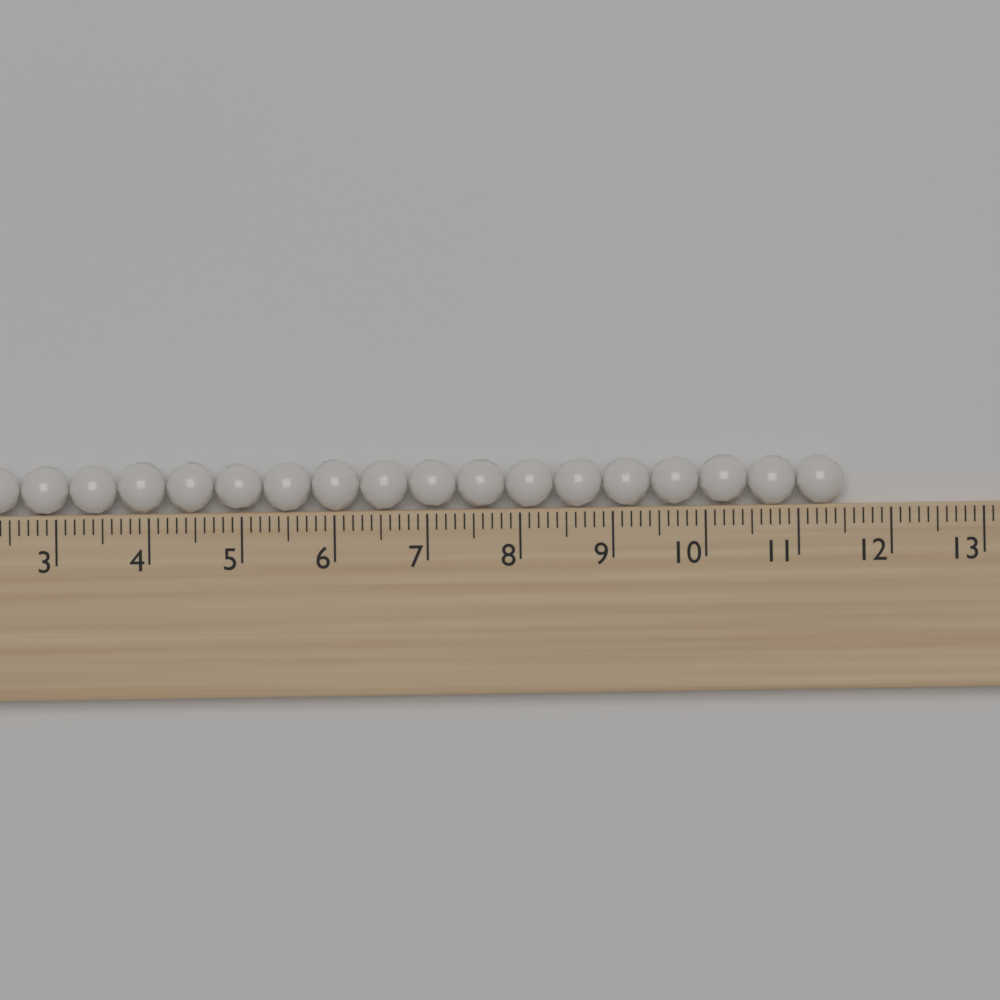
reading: 11.5 (no unit)
